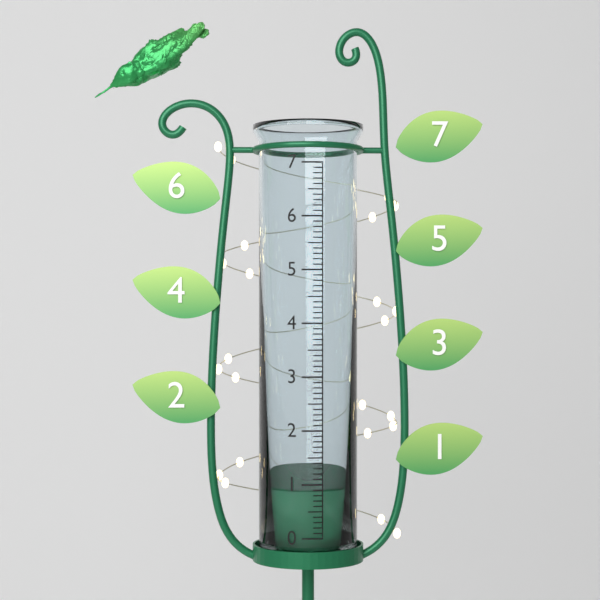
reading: 0.9 (no unit)
